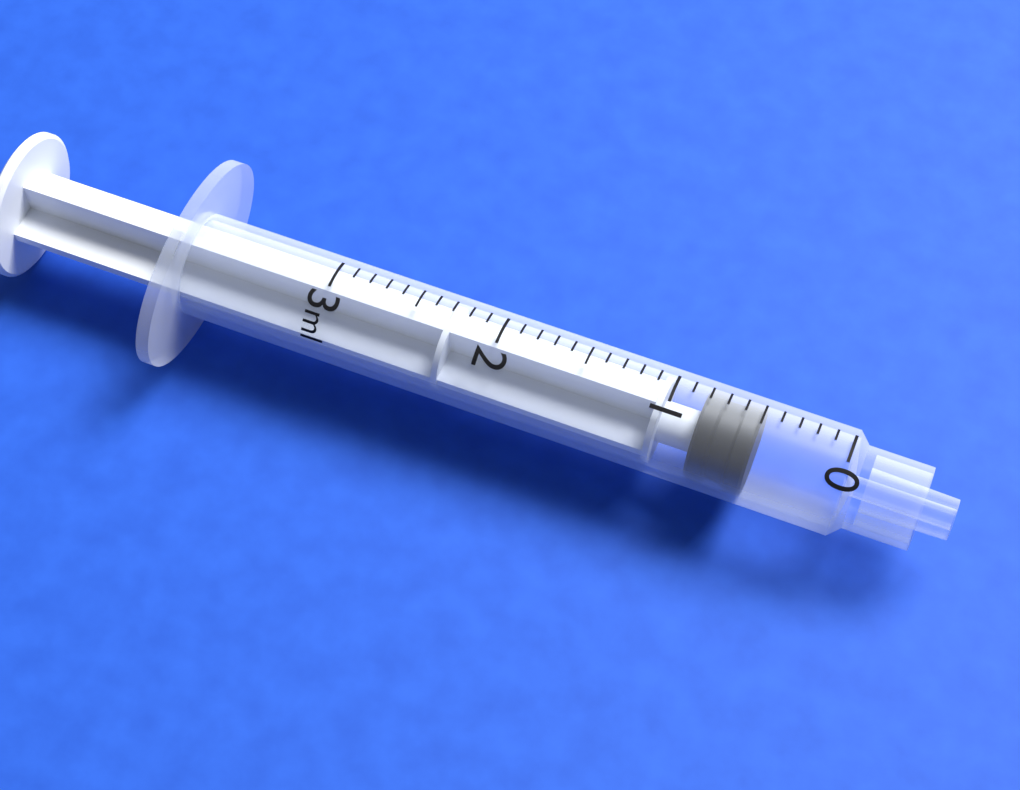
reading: 0.5 ml
